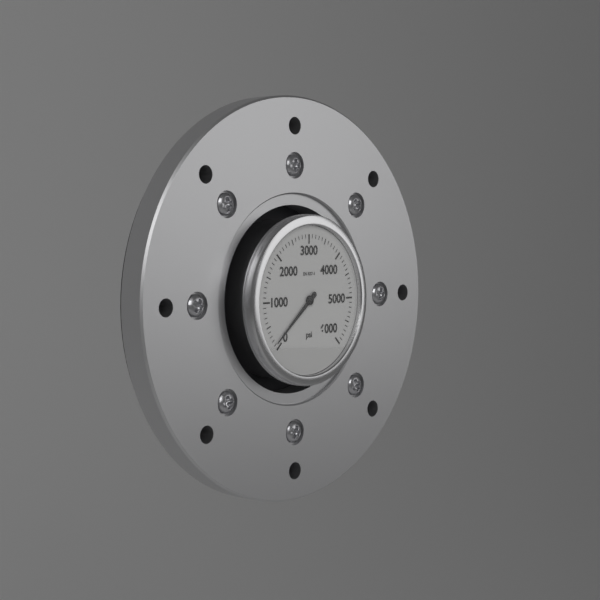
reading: 100 psi
